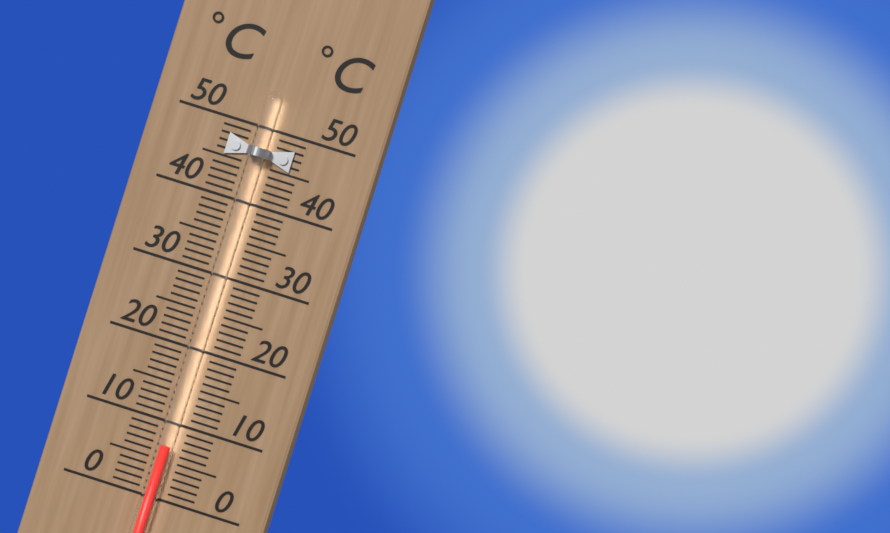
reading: 7 °C
